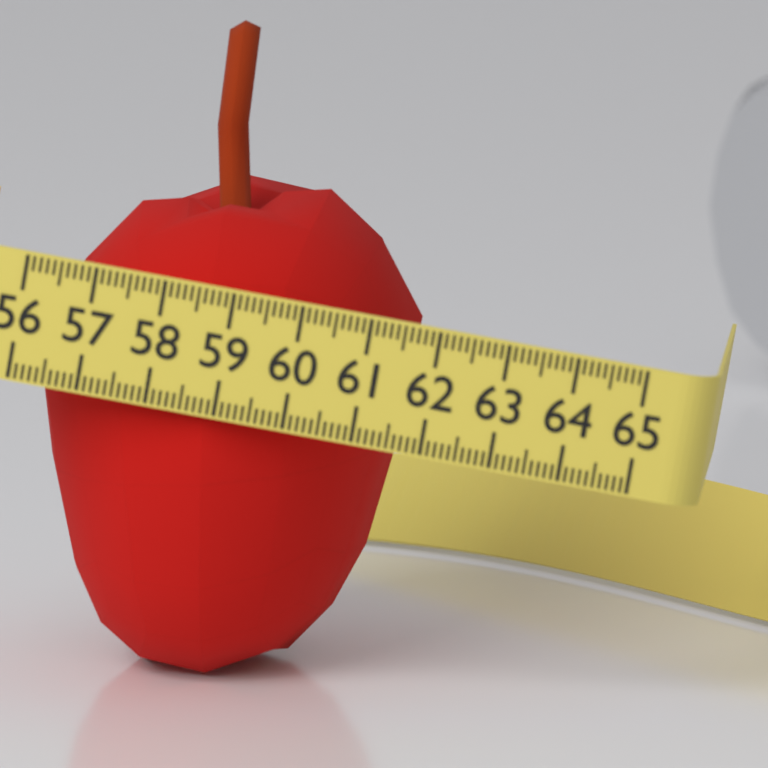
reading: 61.5 (no unit)
